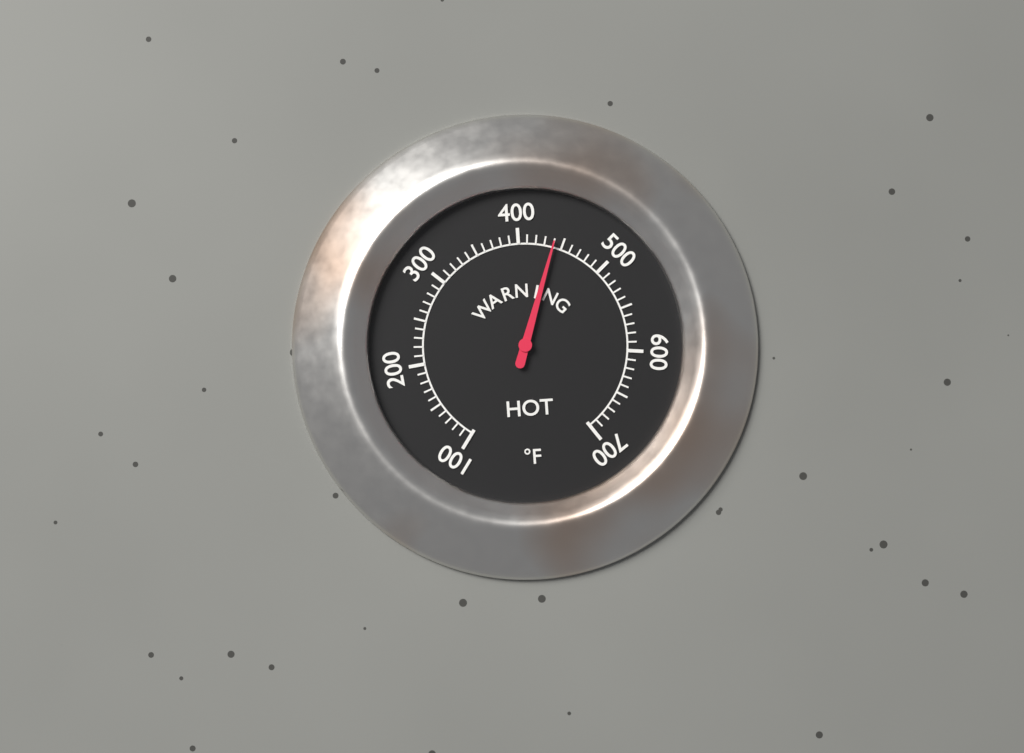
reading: 440 °F
